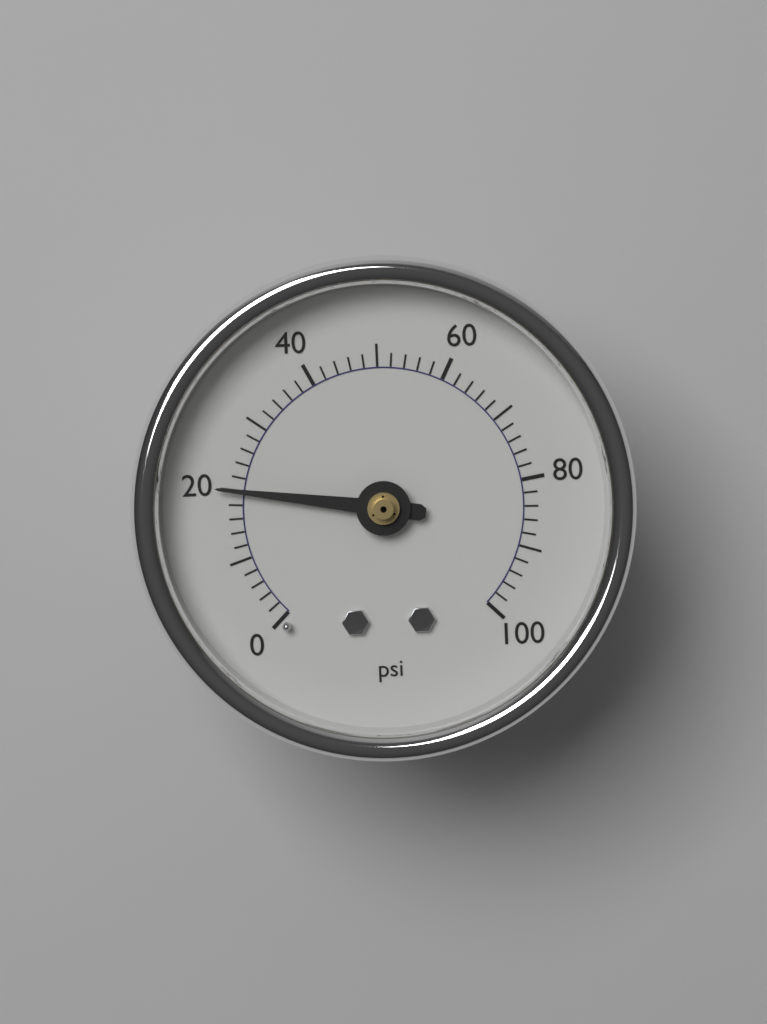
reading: 20 psi
